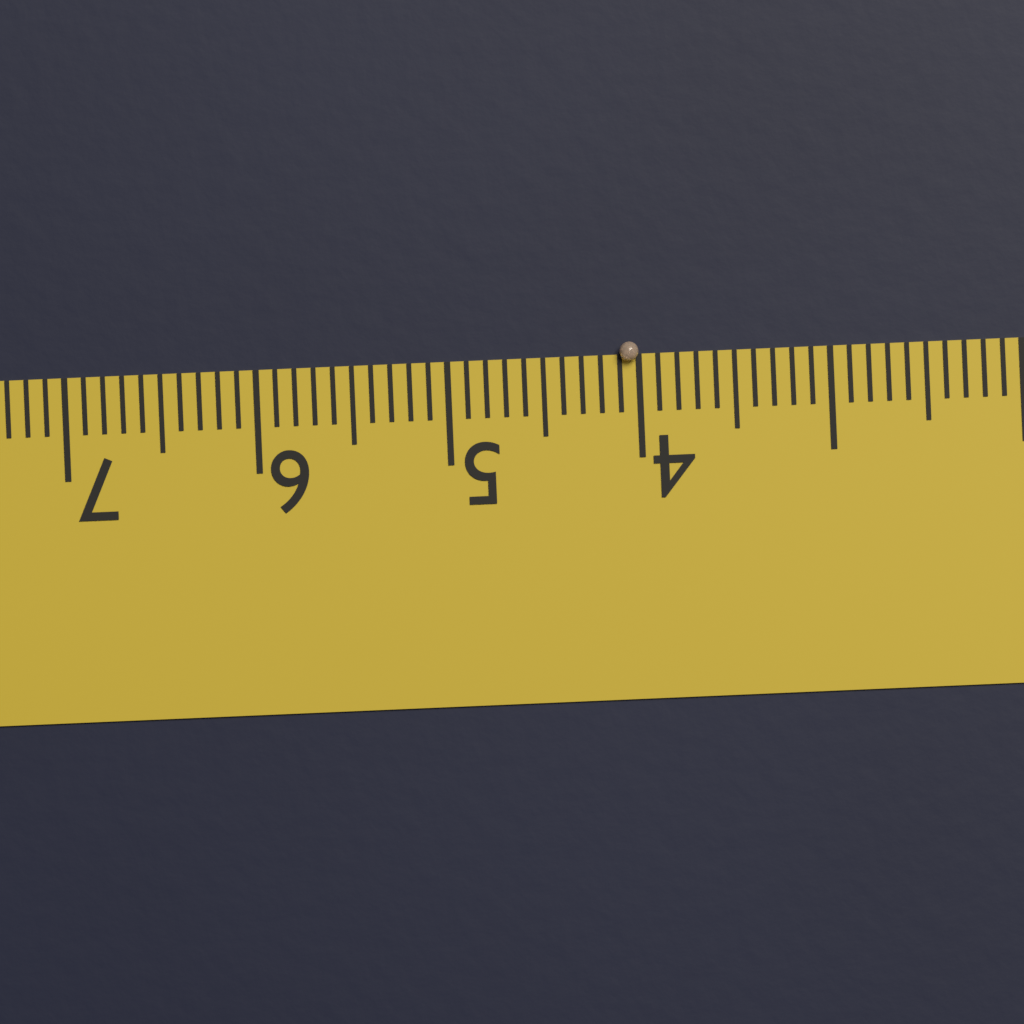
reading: 4.1 (no unit)
